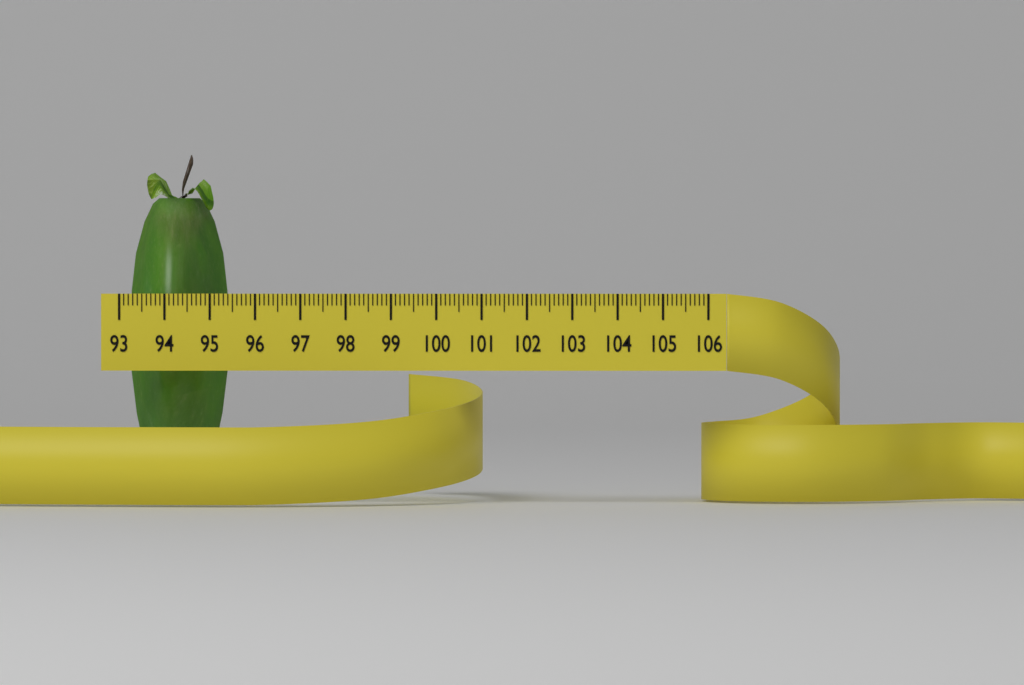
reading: 95.2 (no unit)
